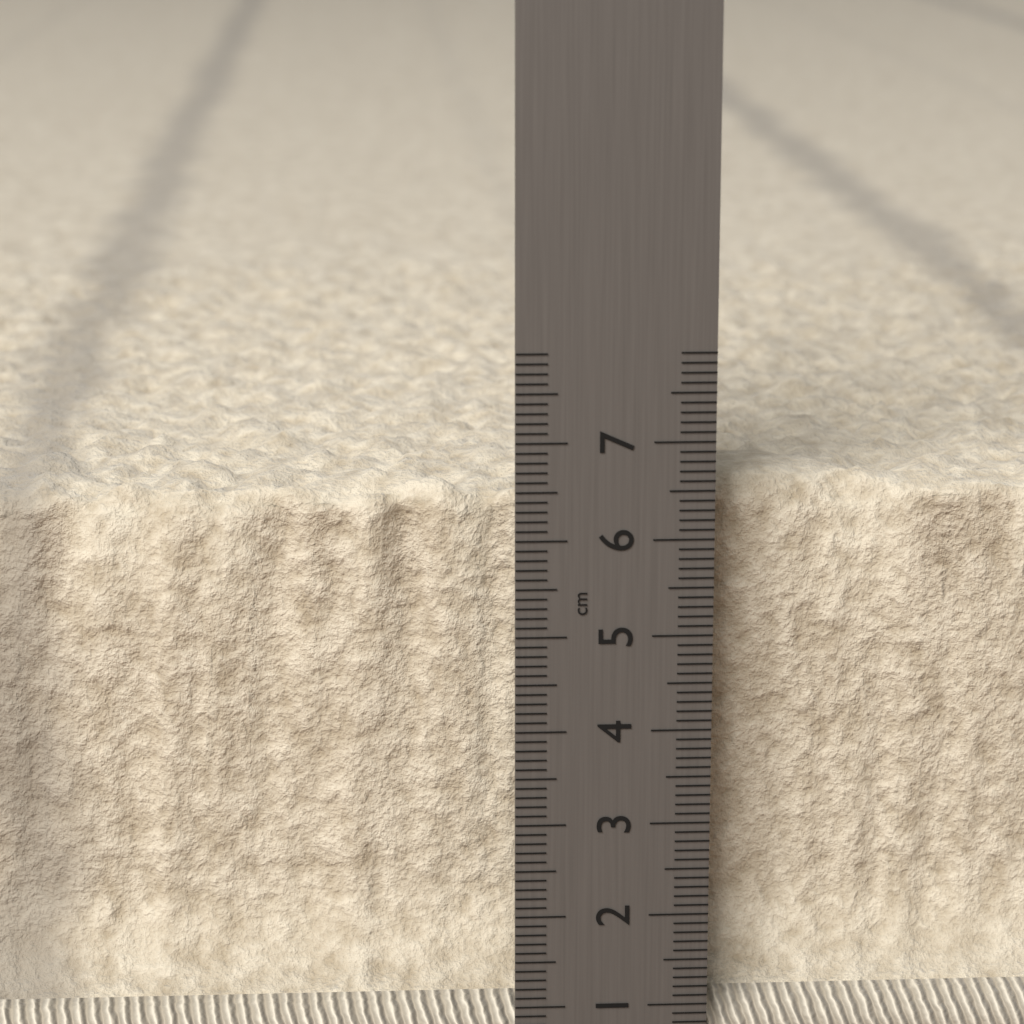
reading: 6.5 cm
